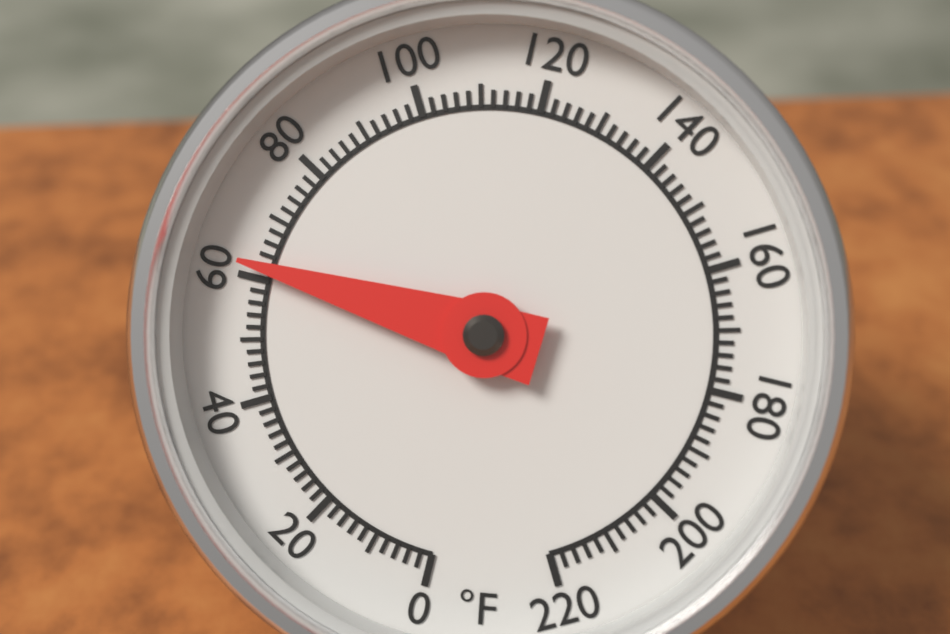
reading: 62 °F
